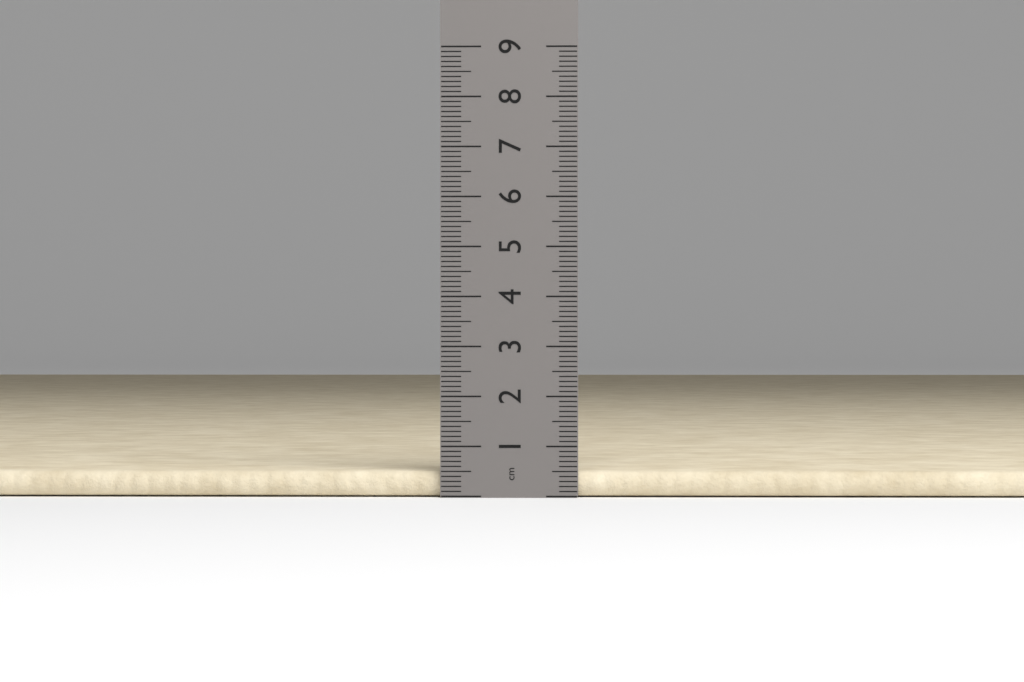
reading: 0.5 cm
